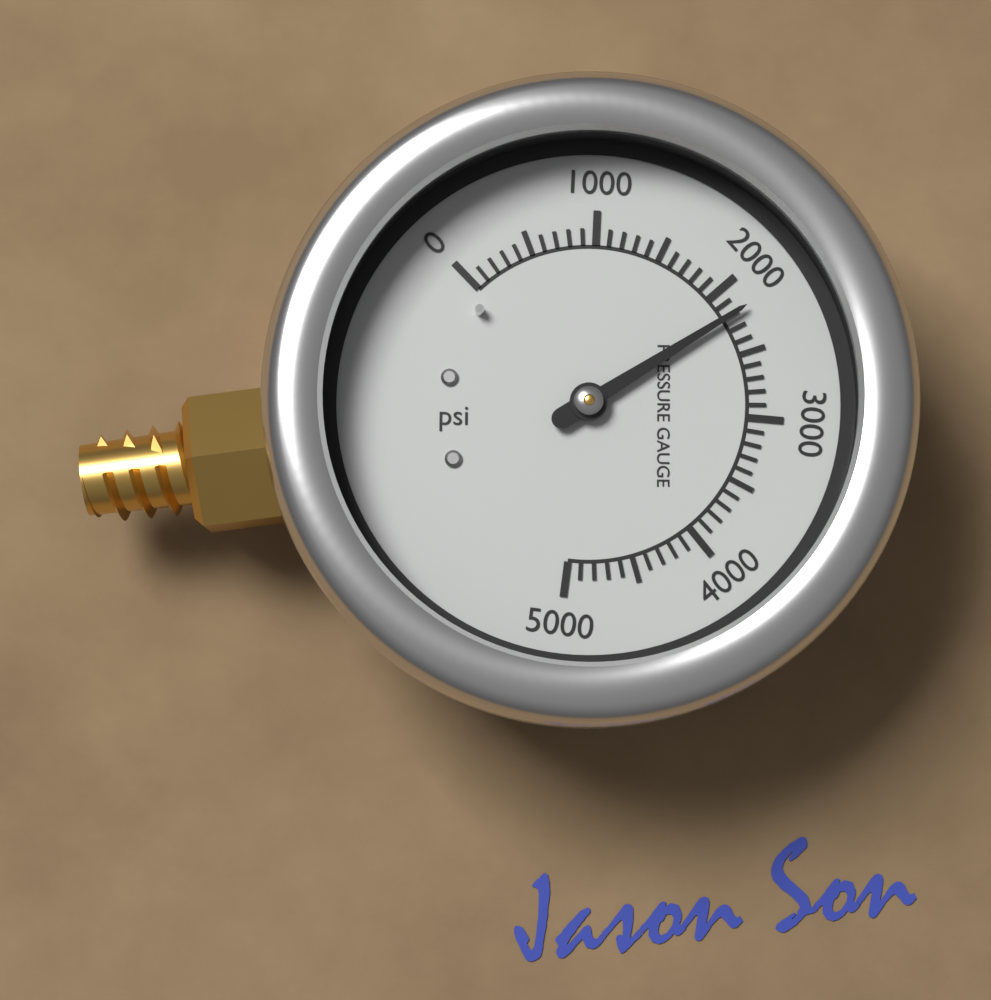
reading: 2200 psi
